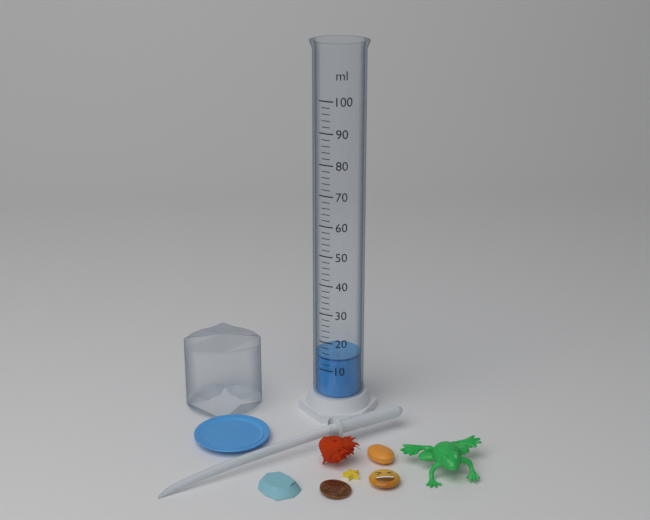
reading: 14 ml
